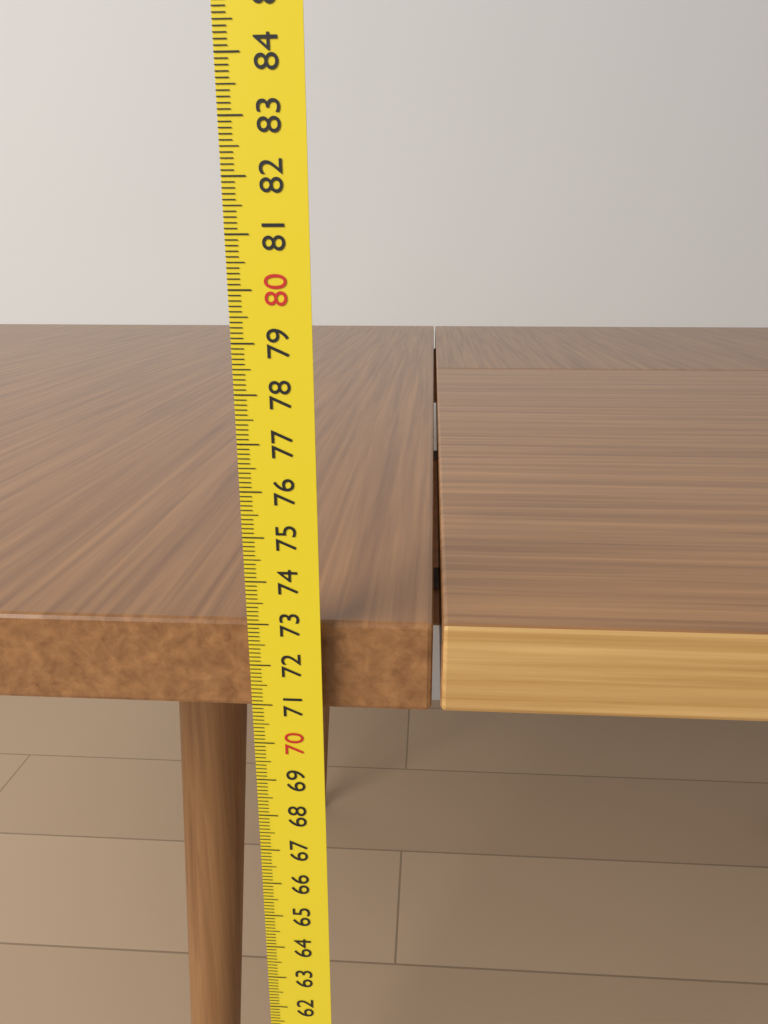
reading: 72.9 cm
